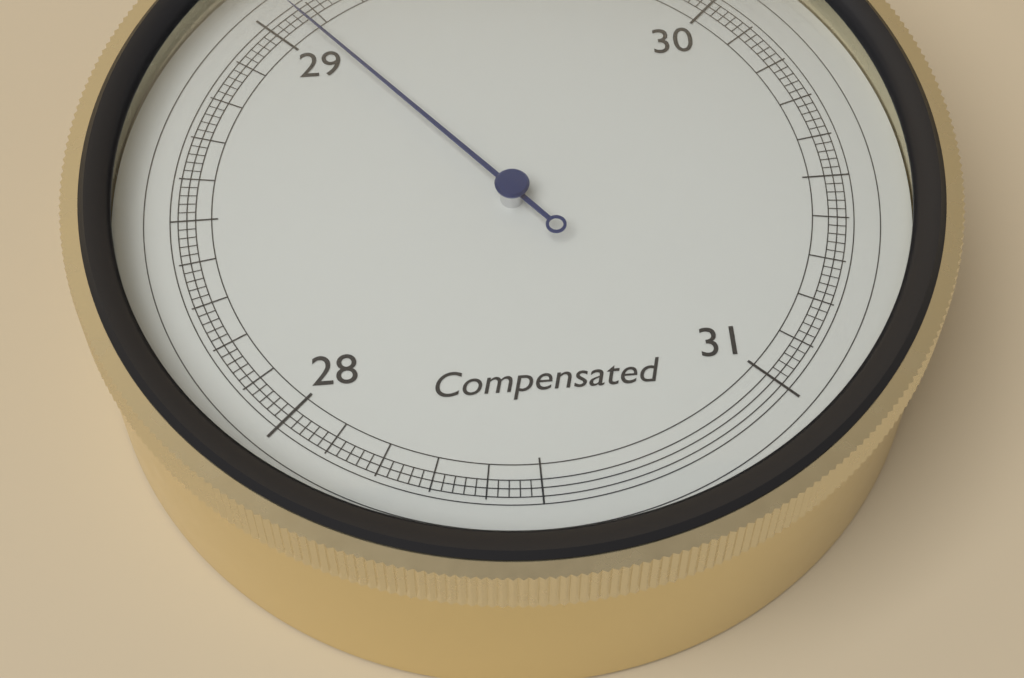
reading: 29.06 inHg
